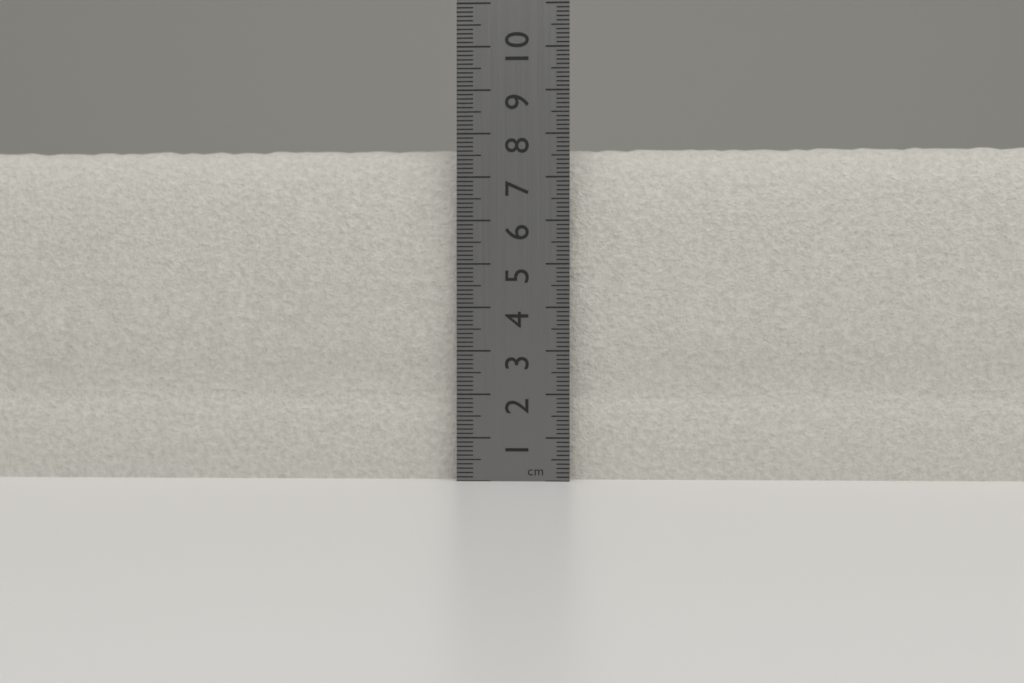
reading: 7.8 cm
